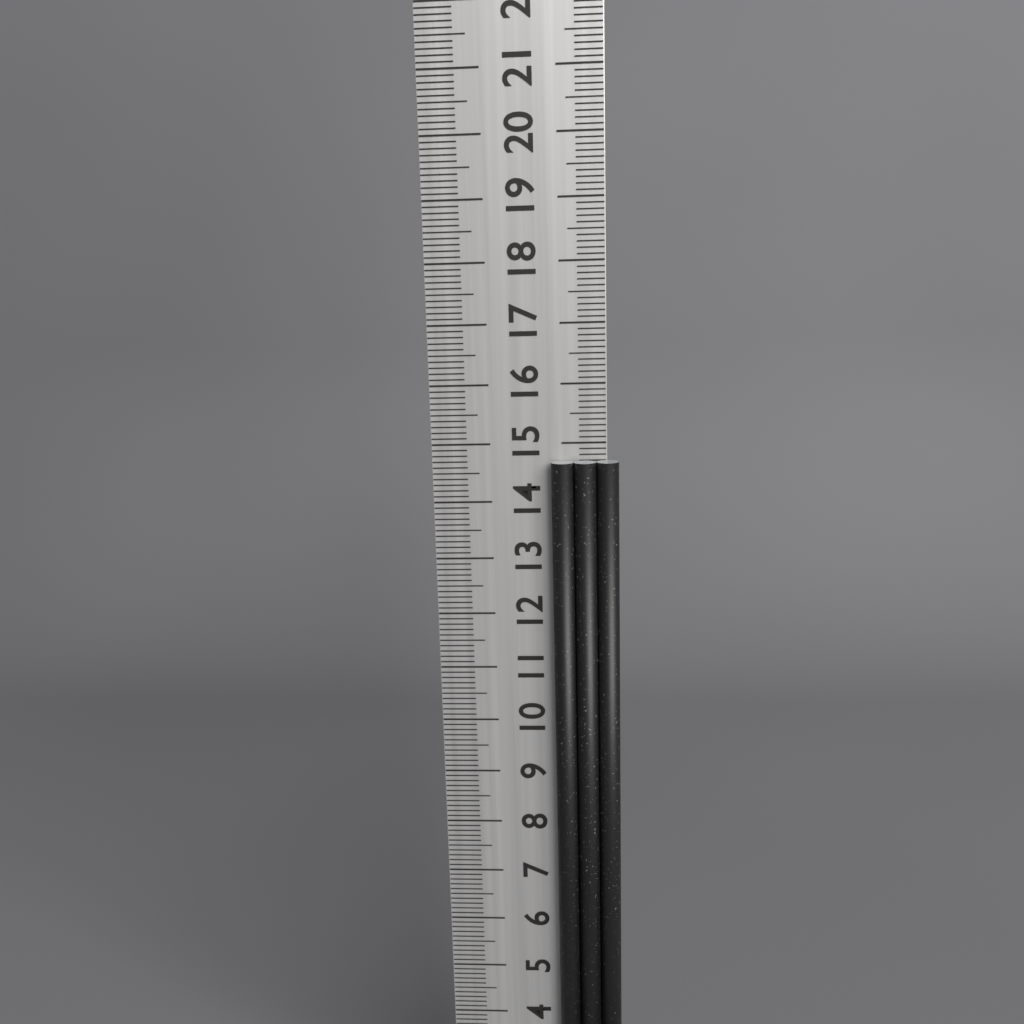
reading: 14.7 cm
